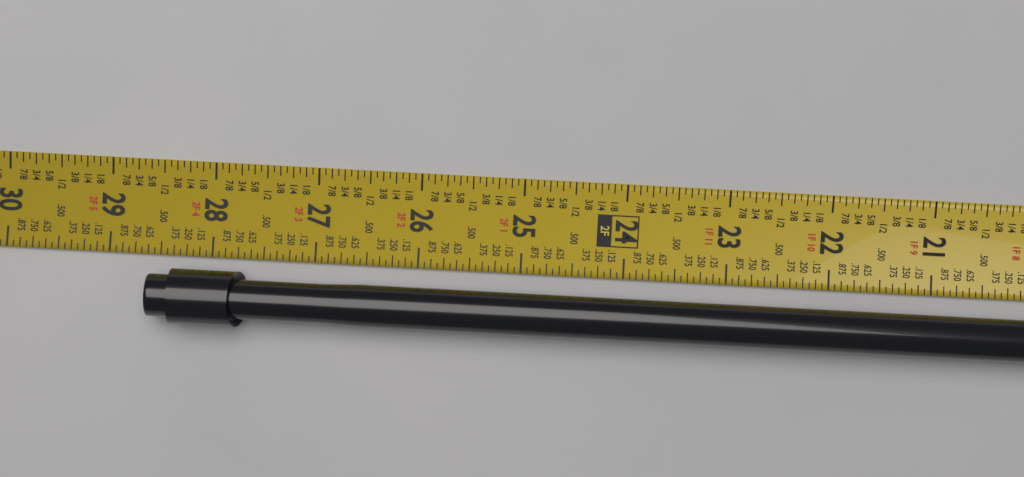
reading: 28.5625 in
